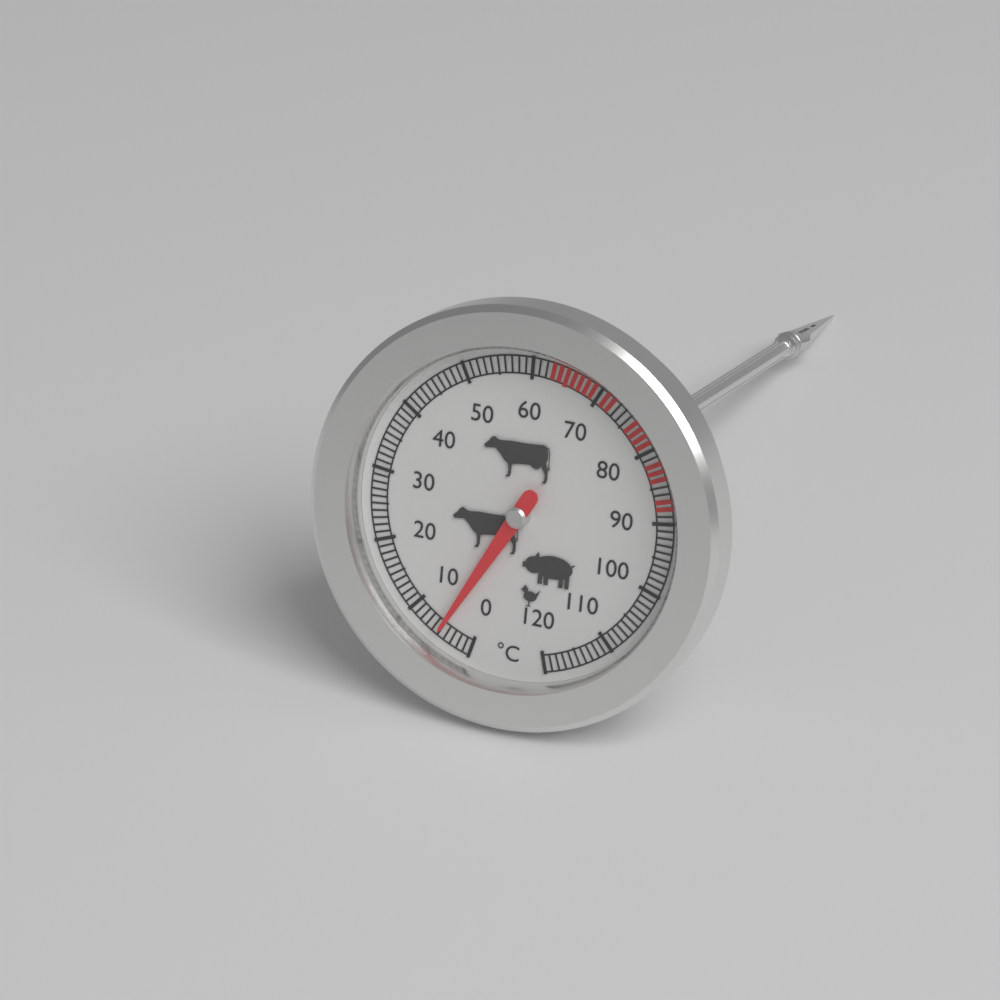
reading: 5 °C
